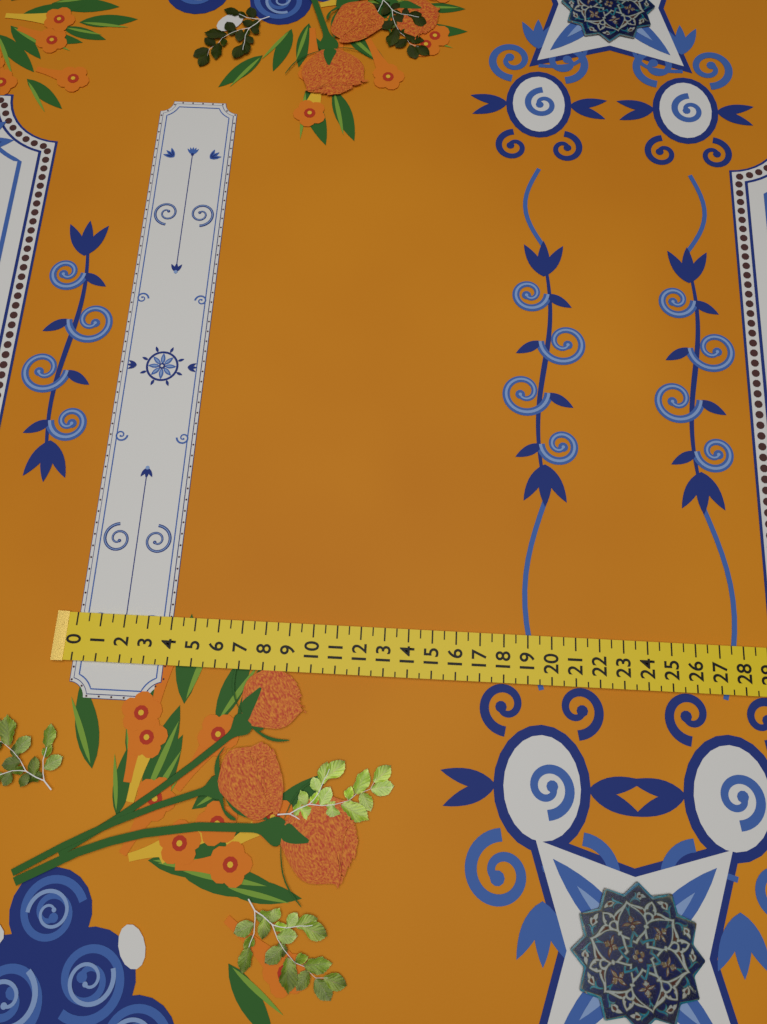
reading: 4.0 (no unit)
